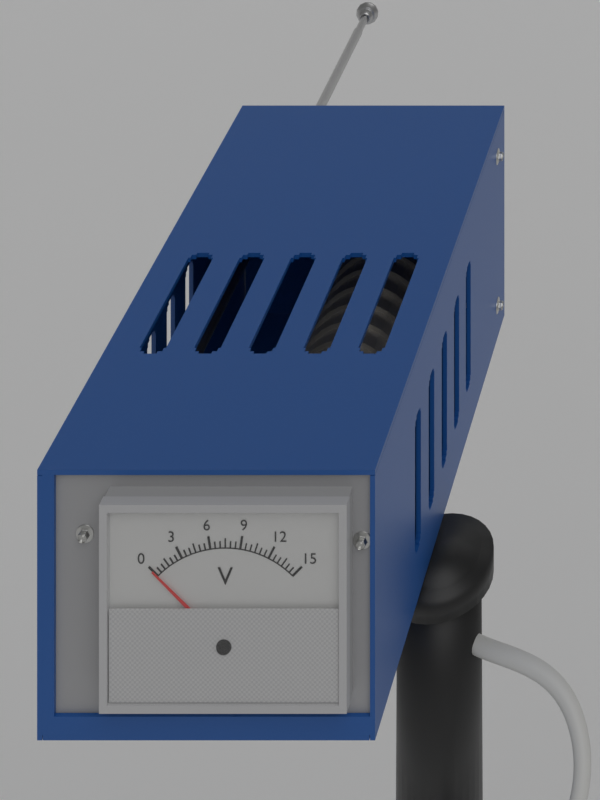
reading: 0.0 V
